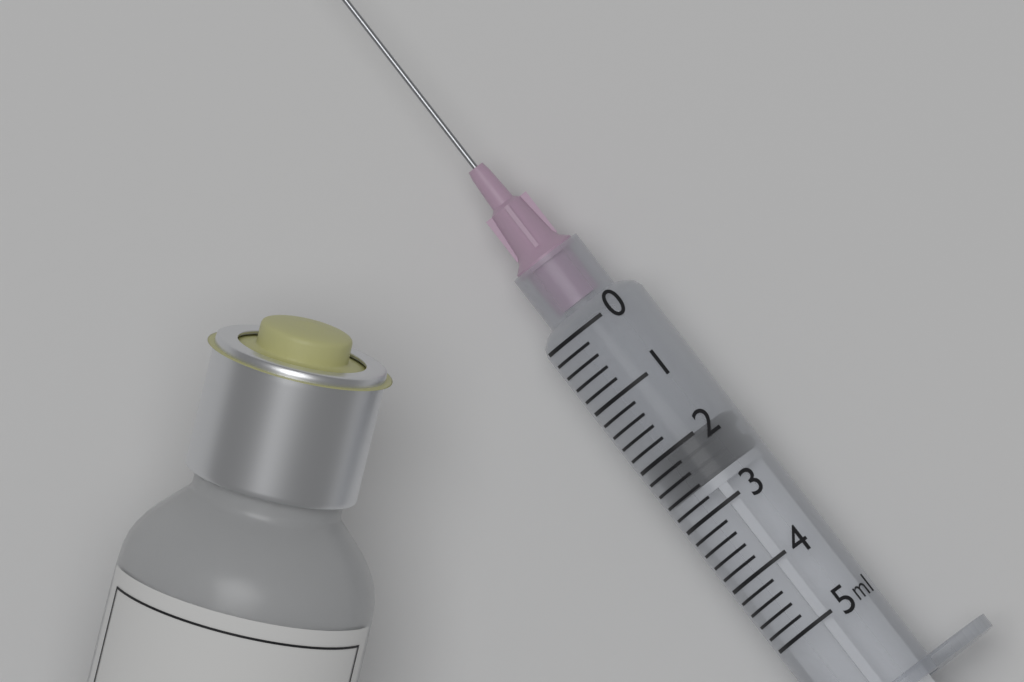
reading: 2.0 ml
